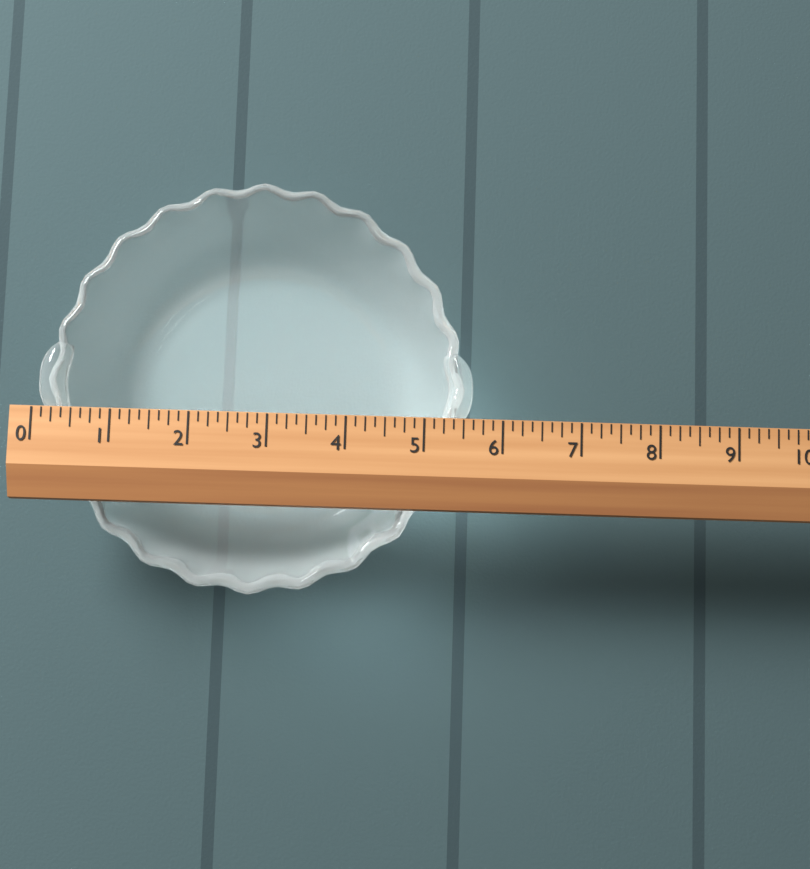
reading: 5.625 (no unit)
